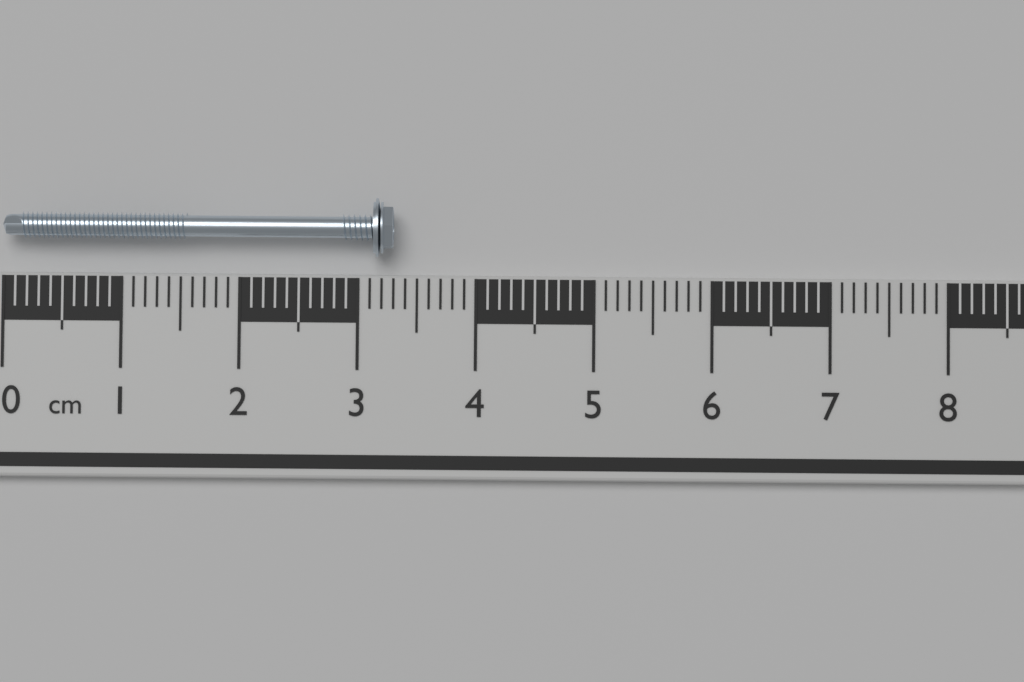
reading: 3.3 cm
